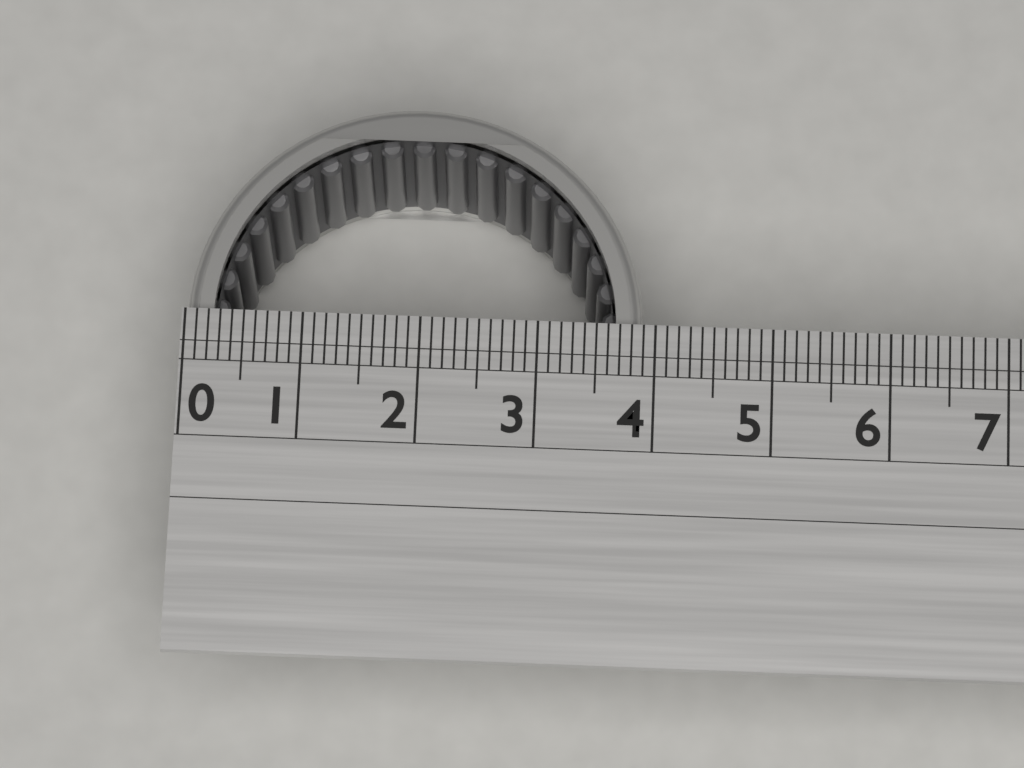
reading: 3.9 (no unit)
